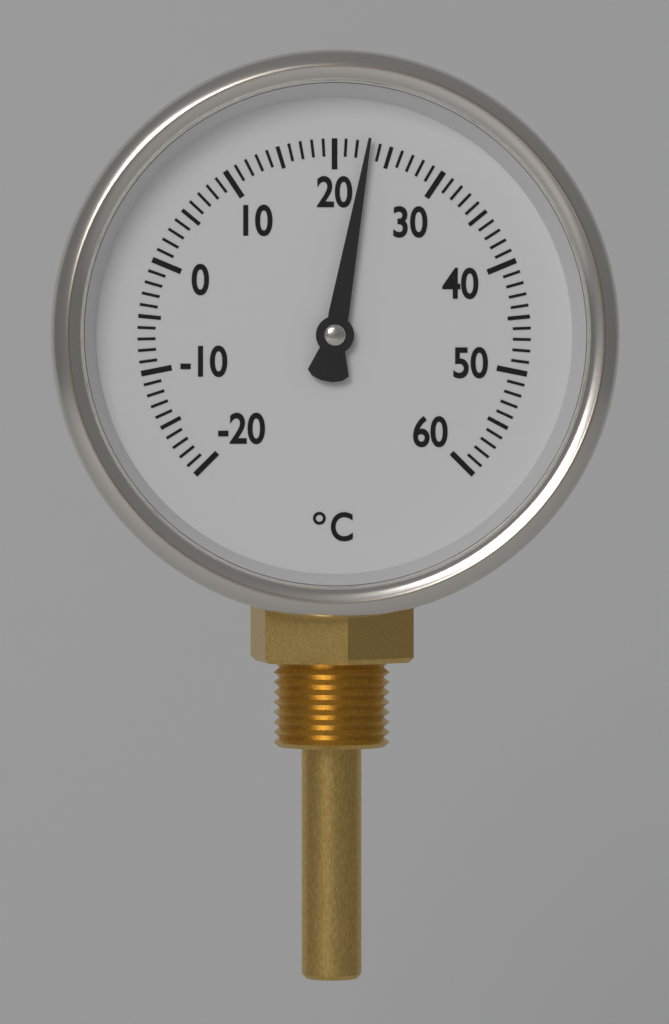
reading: 23 °C
